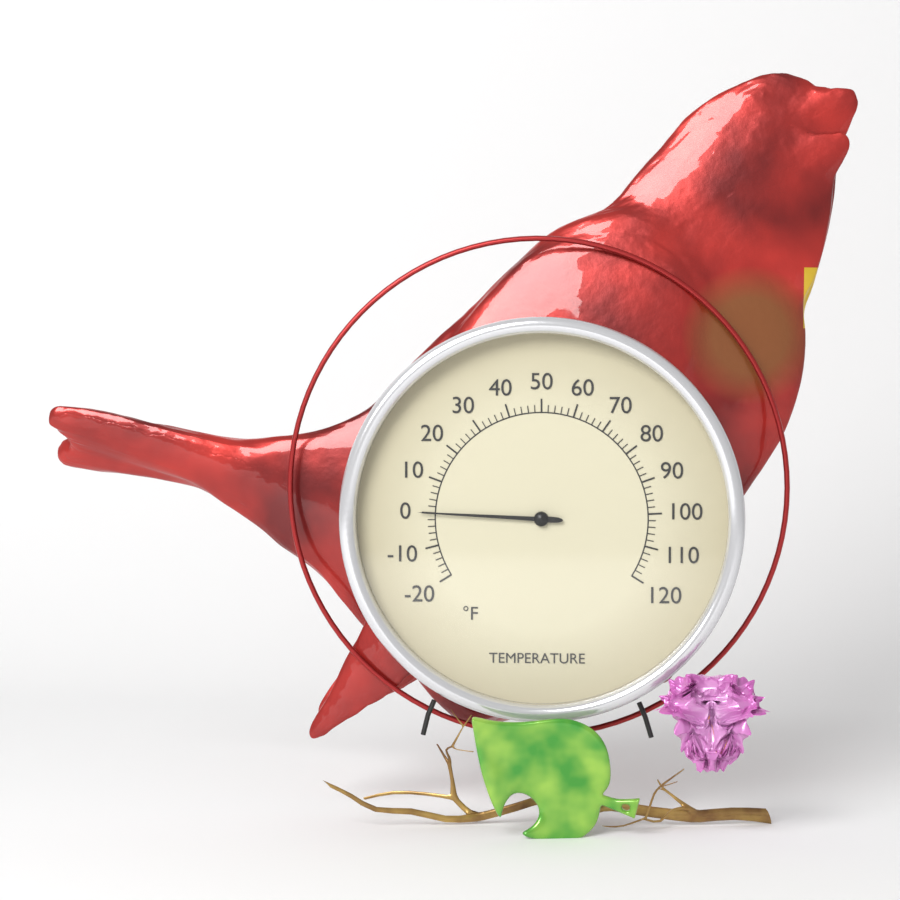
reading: 0 °F
